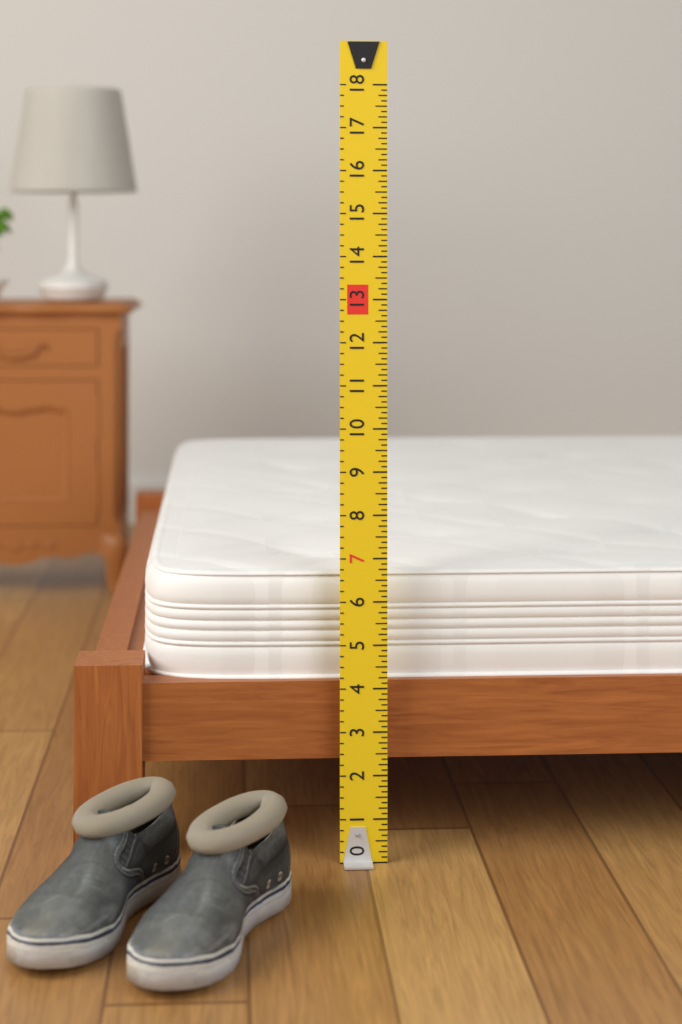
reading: 6.625 (no unit)
